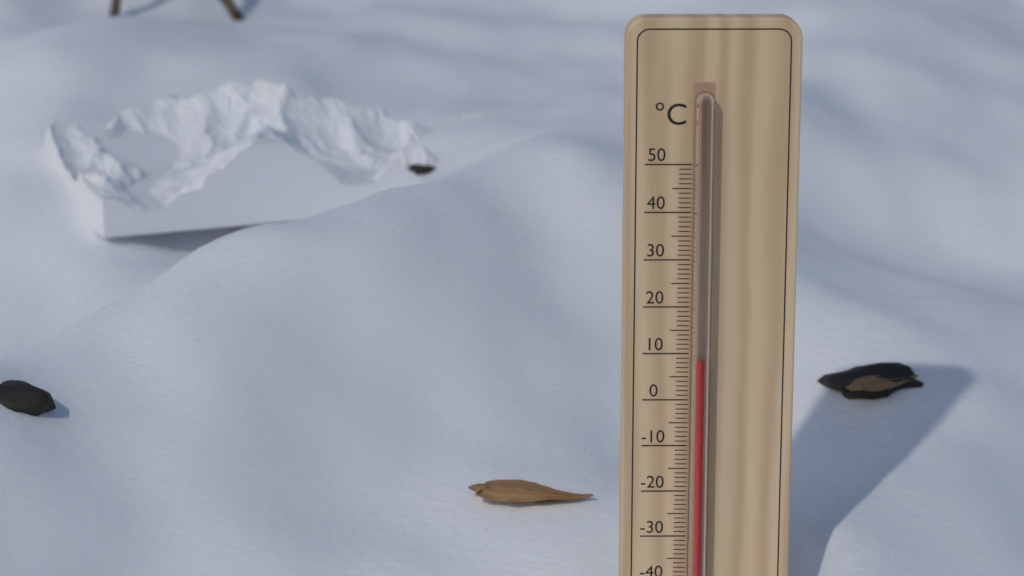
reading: 9 °C
